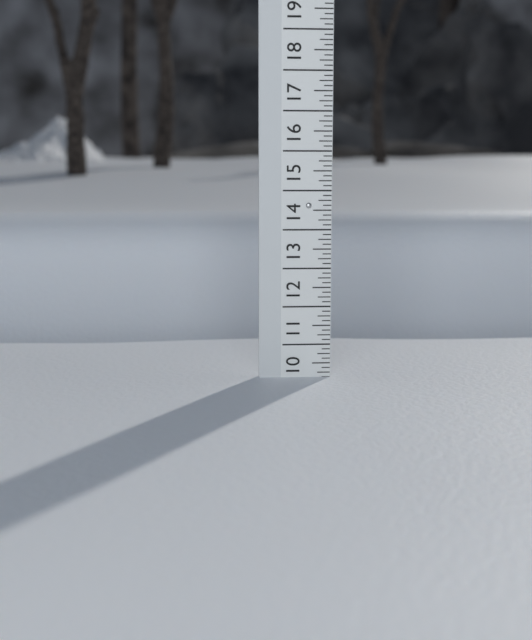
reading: 10.125 (no unit)
